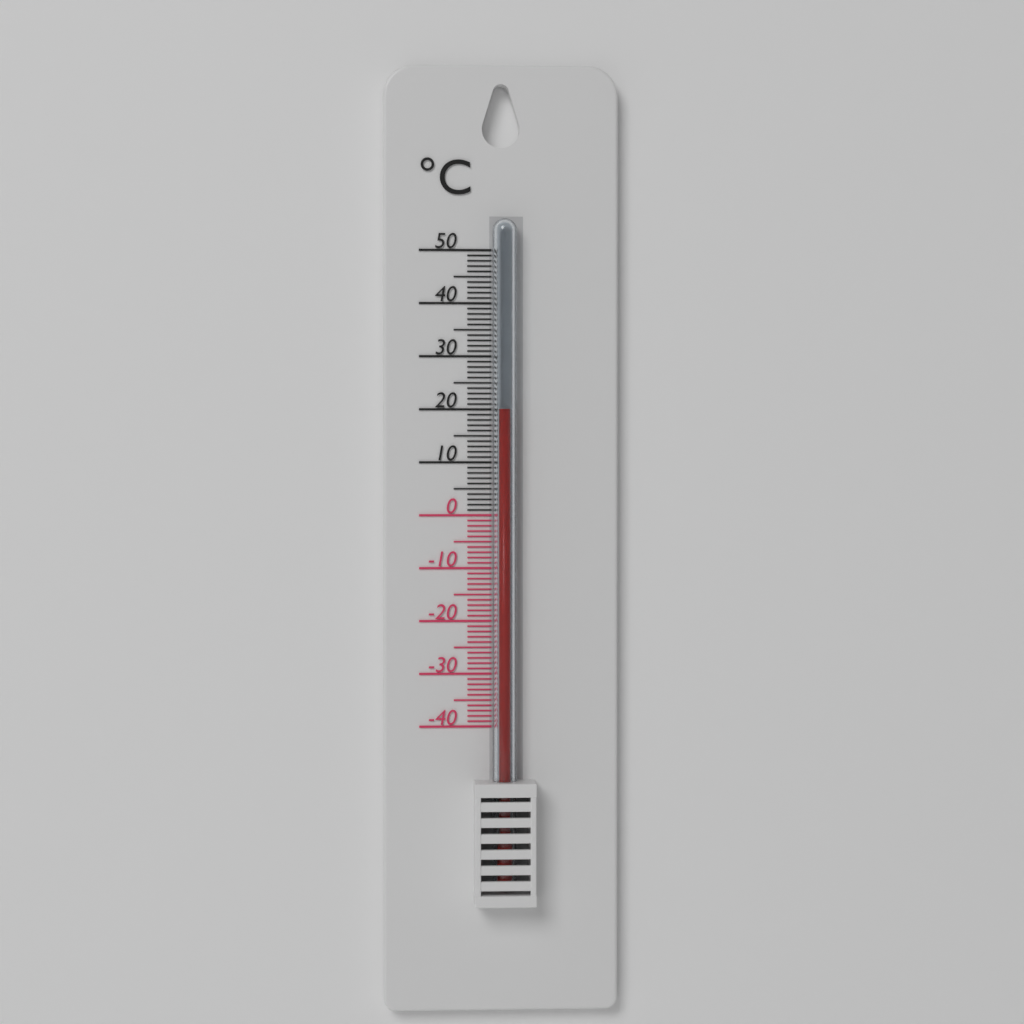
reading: 20 °C
